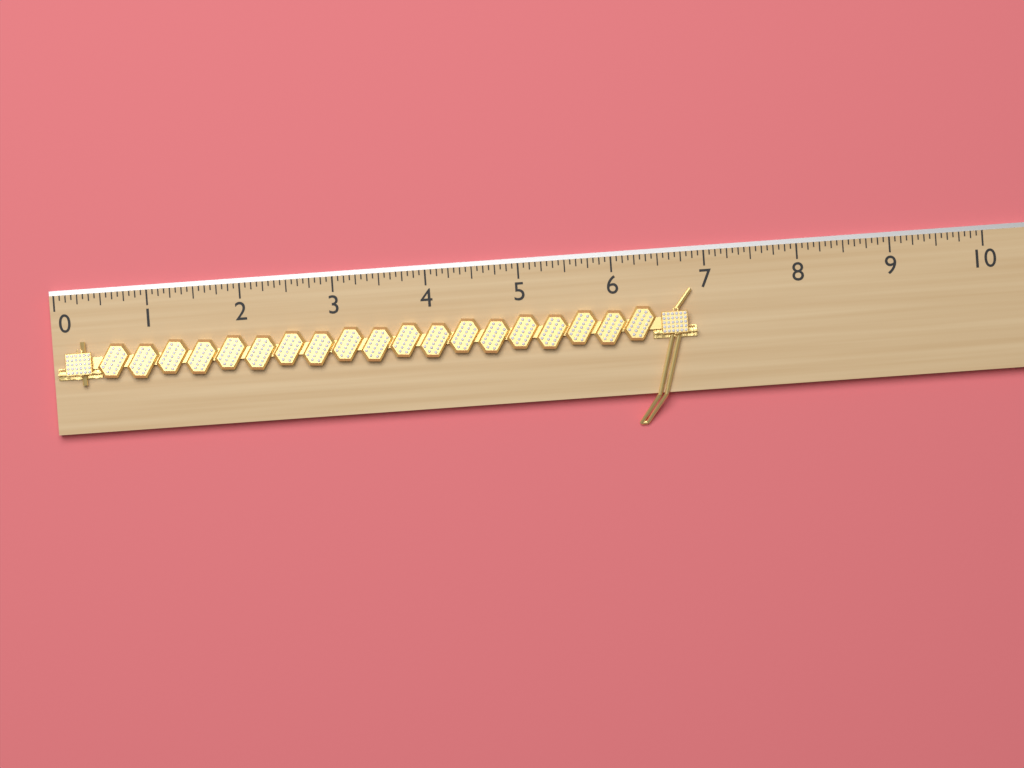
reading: 6.8750 (no unit)
